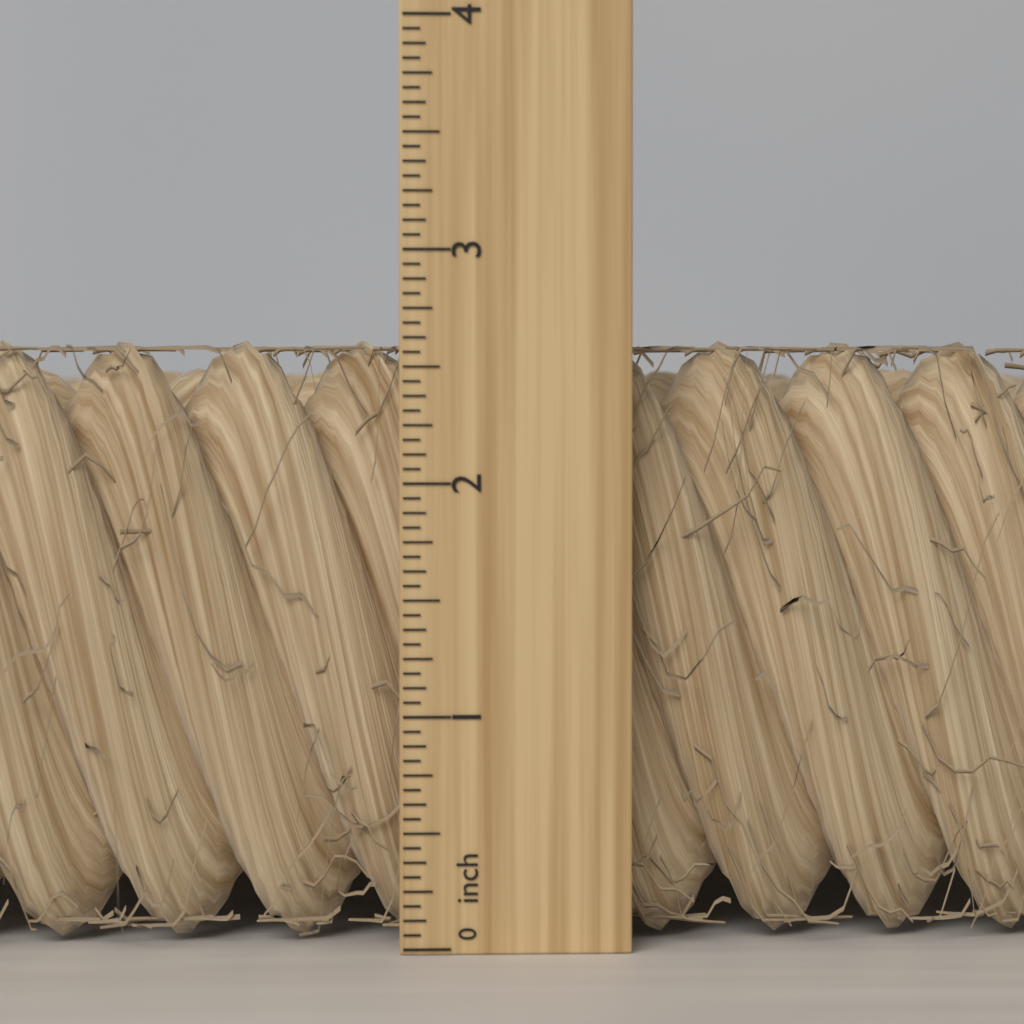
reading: 2.6250 inch
